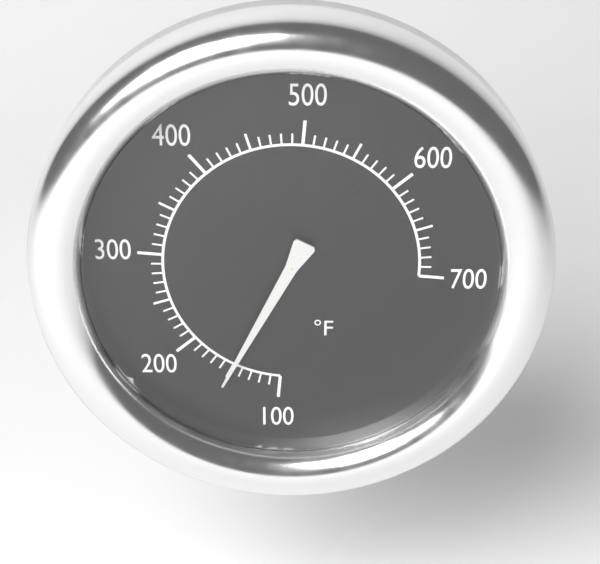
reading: 150 °F
